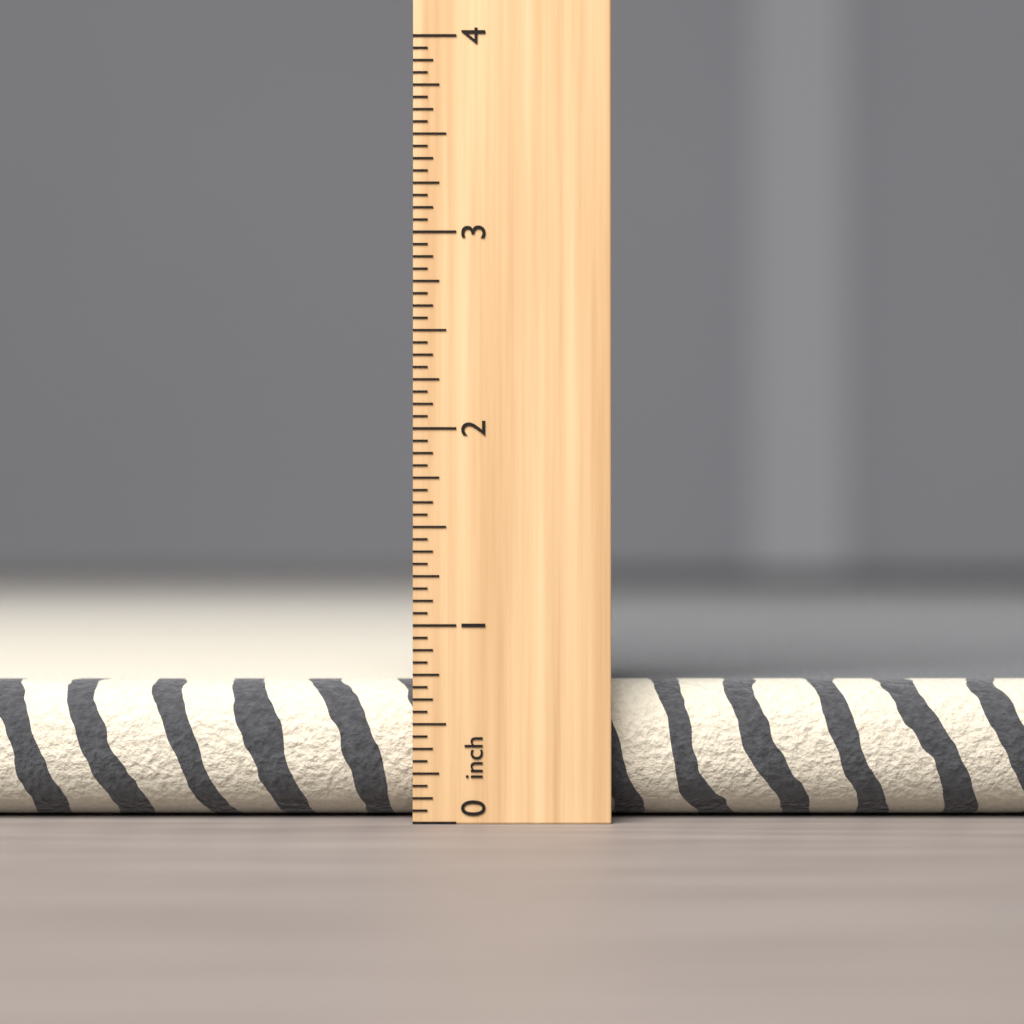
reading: 0.7000 inch
